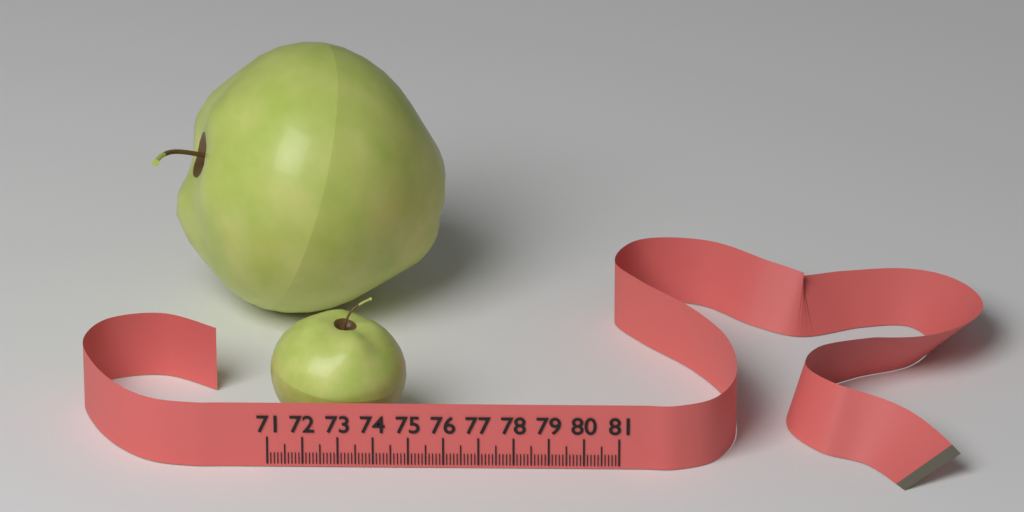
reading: 74.9 (no unit)
